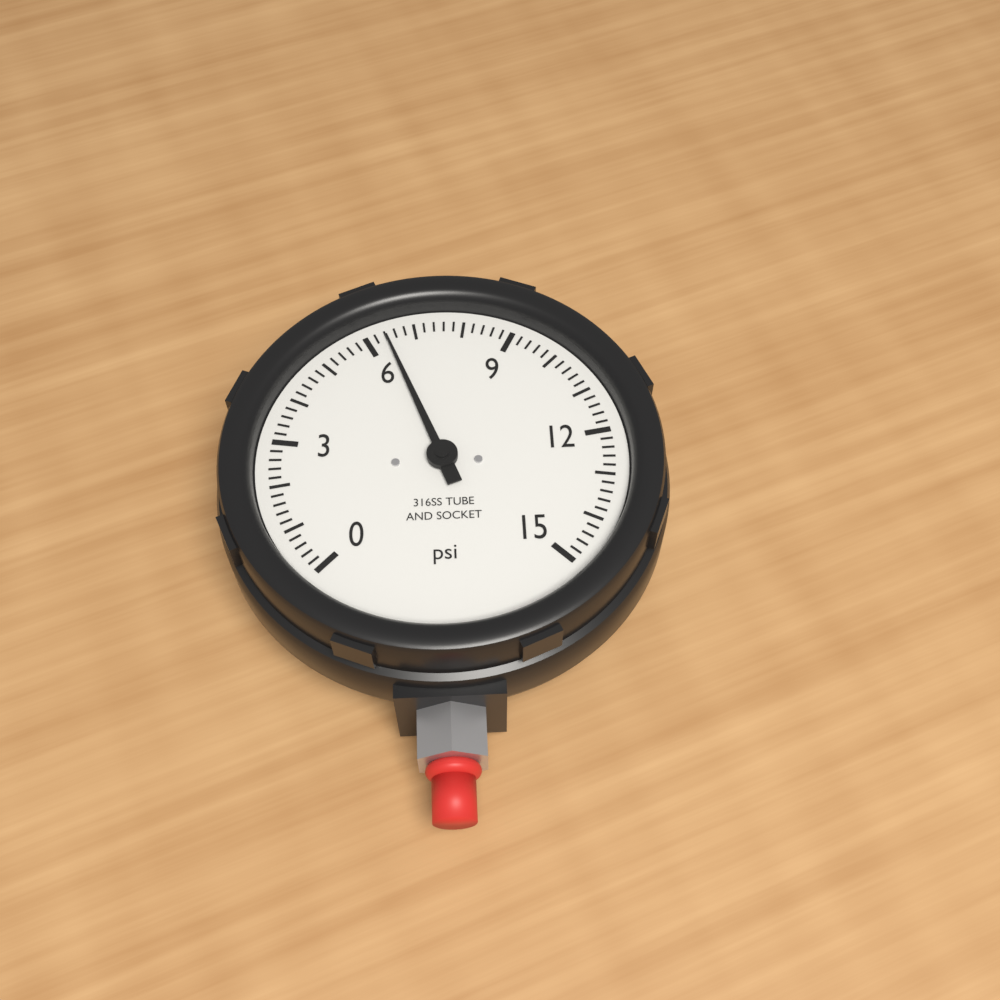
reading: 6.4 psi
